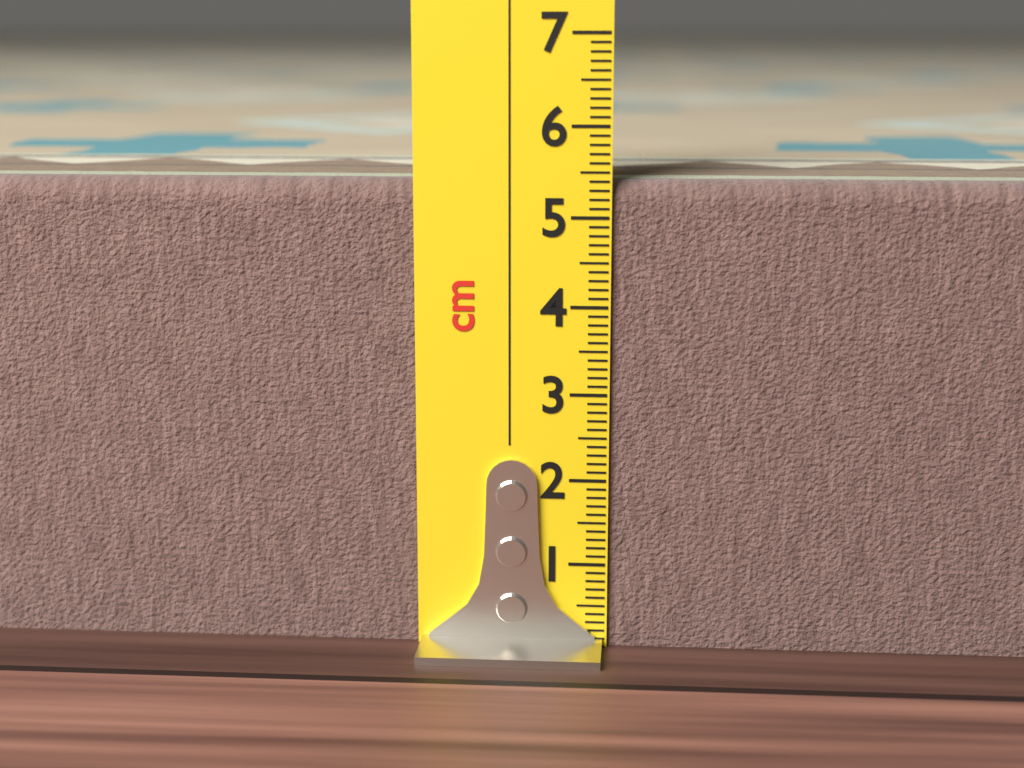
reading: 5.4 cm
